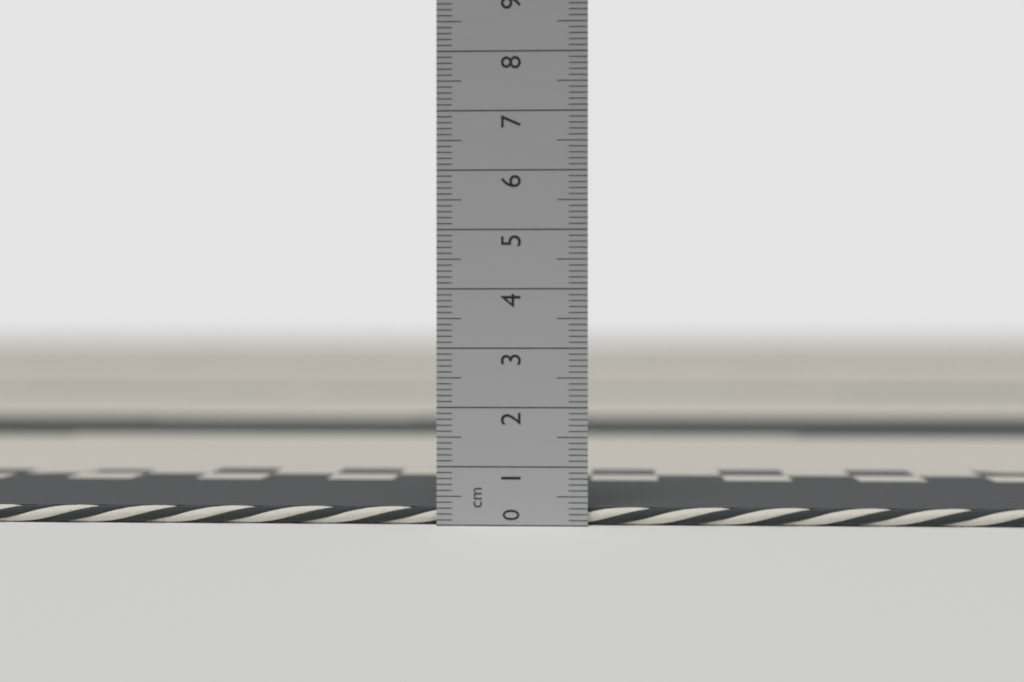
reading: 0.3 cm
